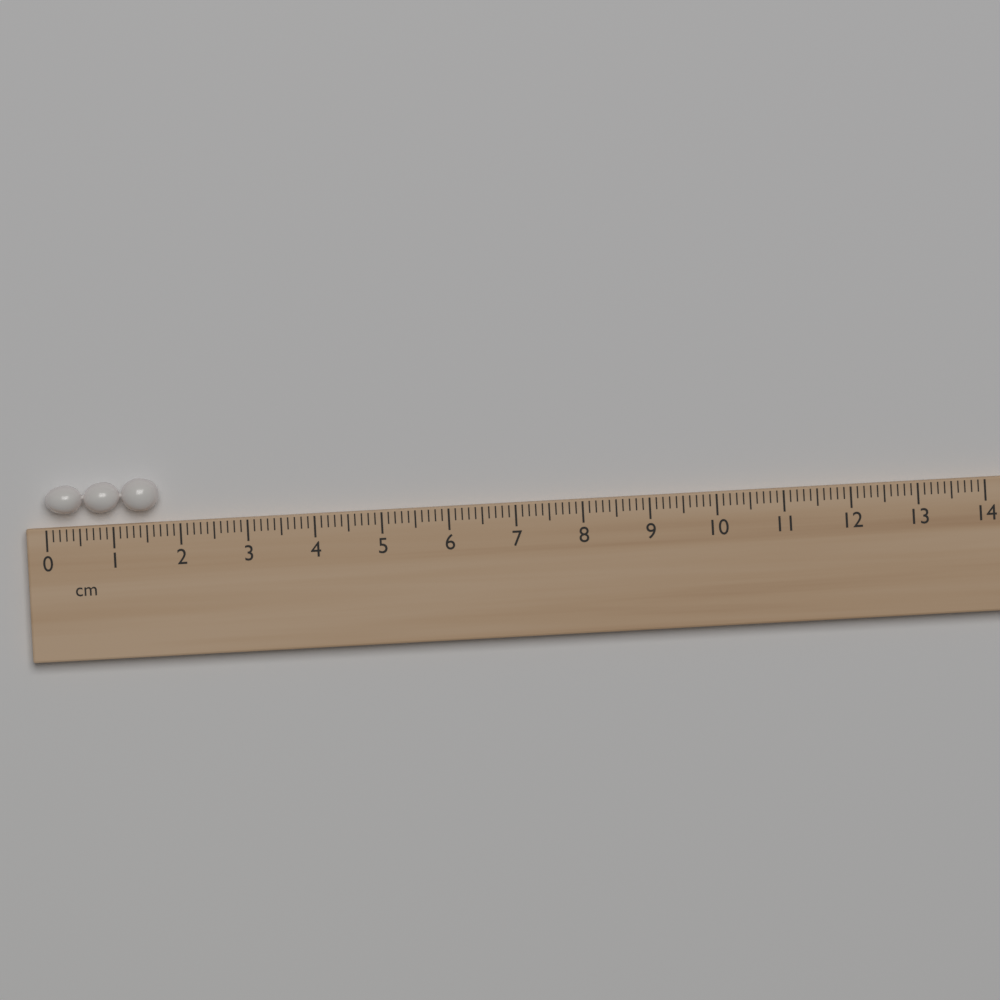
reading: 1.7 cm
